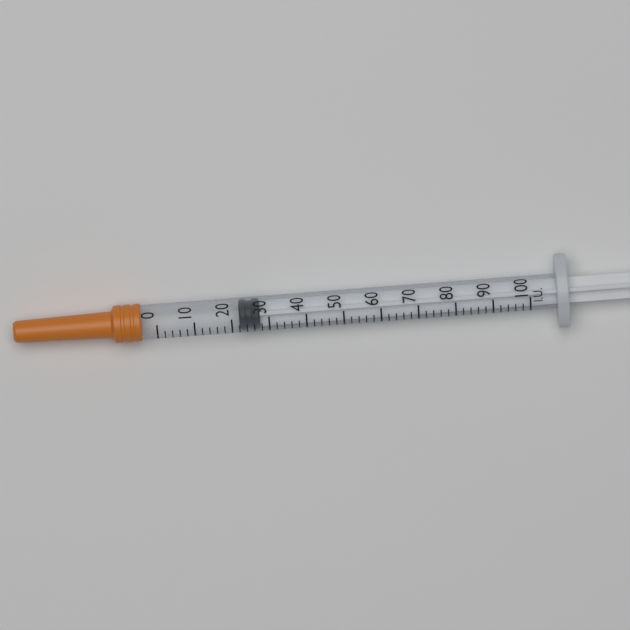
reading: 22 IU
